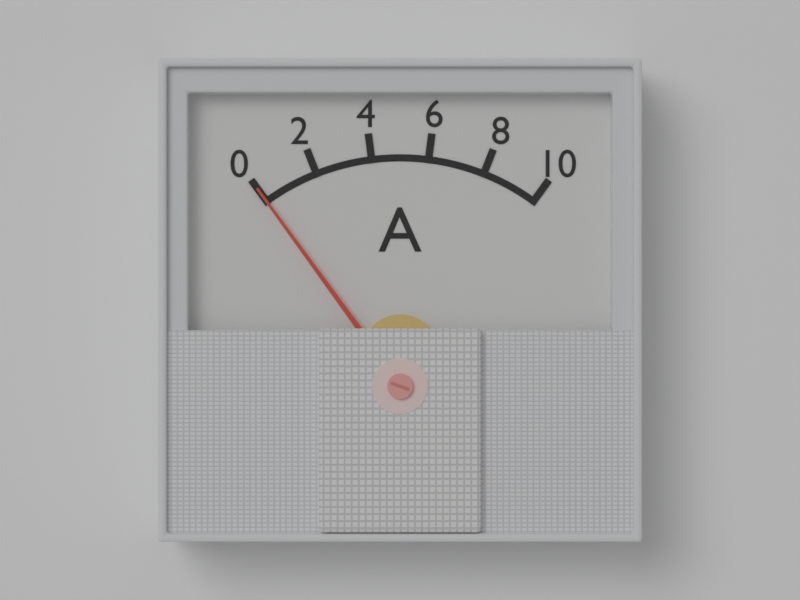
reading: 0 A
